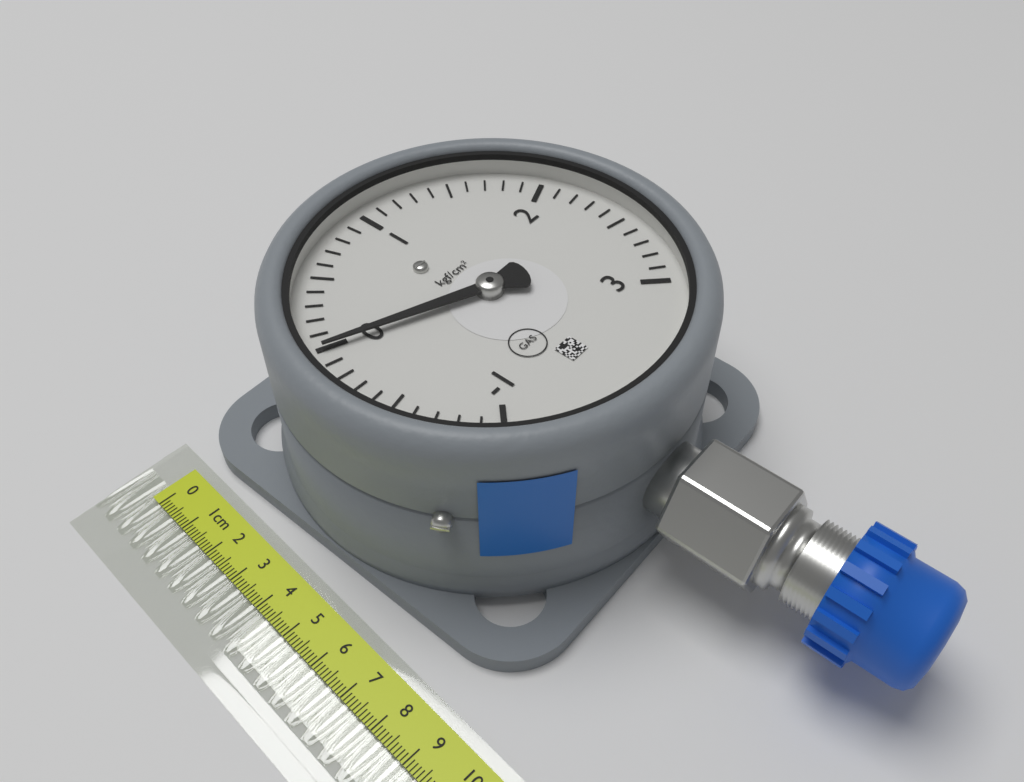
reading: 0.0 kgf/cm²
